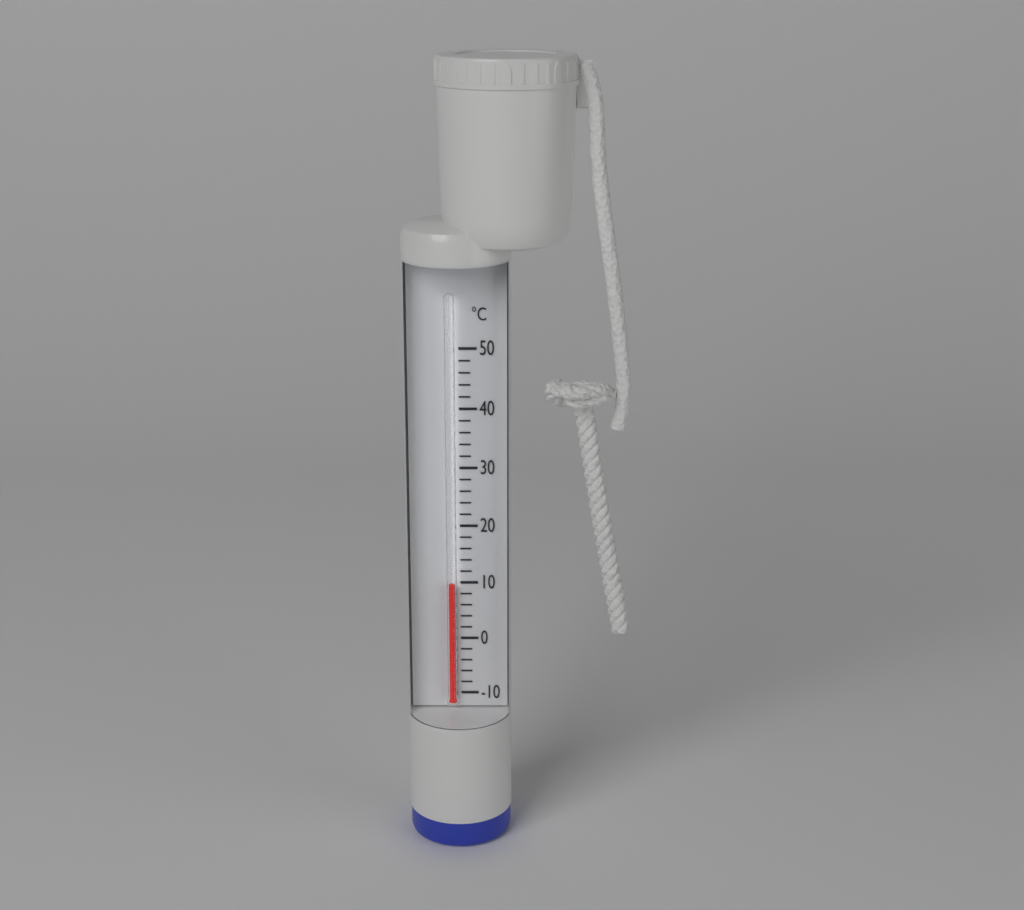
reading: 10 °C
